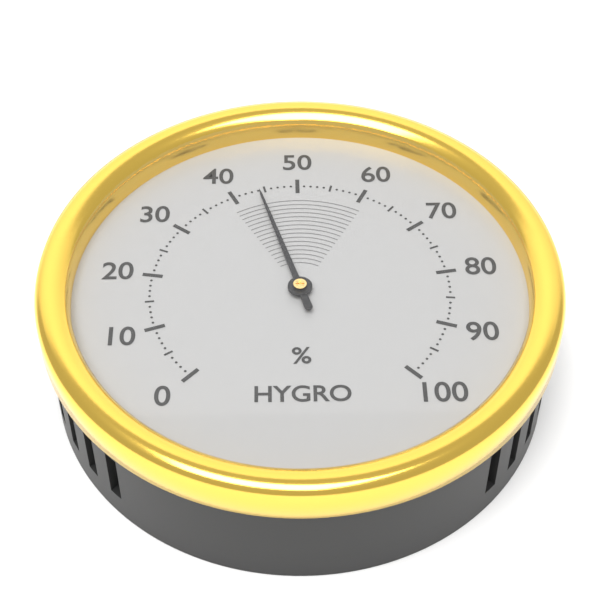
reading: 44 %
